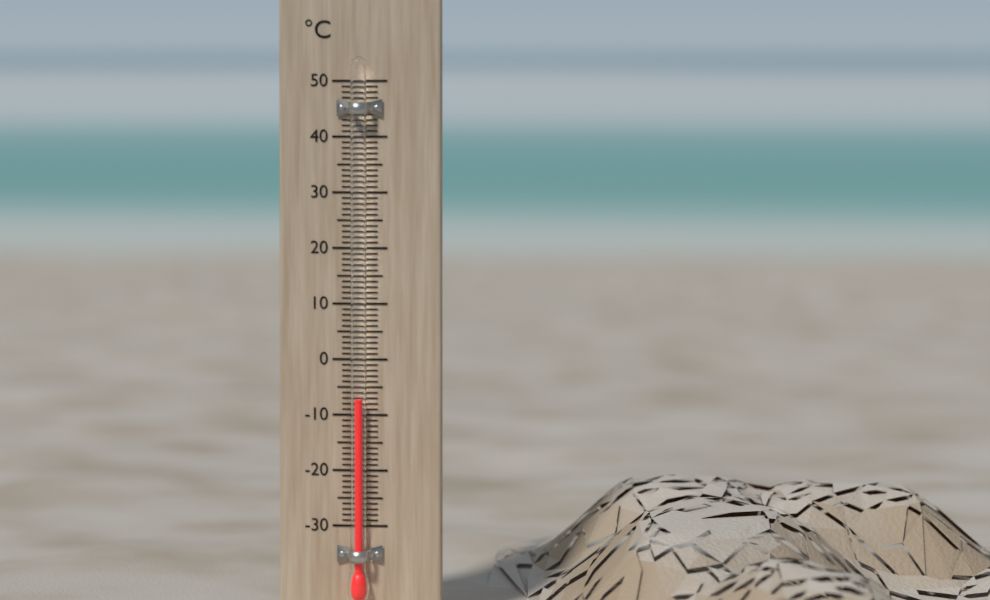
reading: -7 °C
